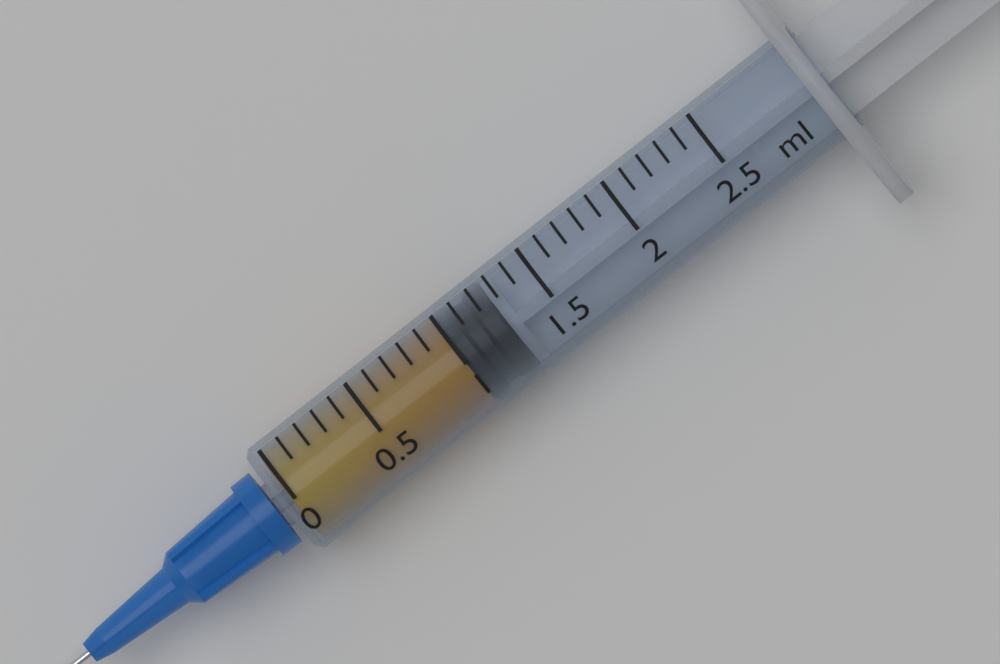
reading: 1.0 ml
